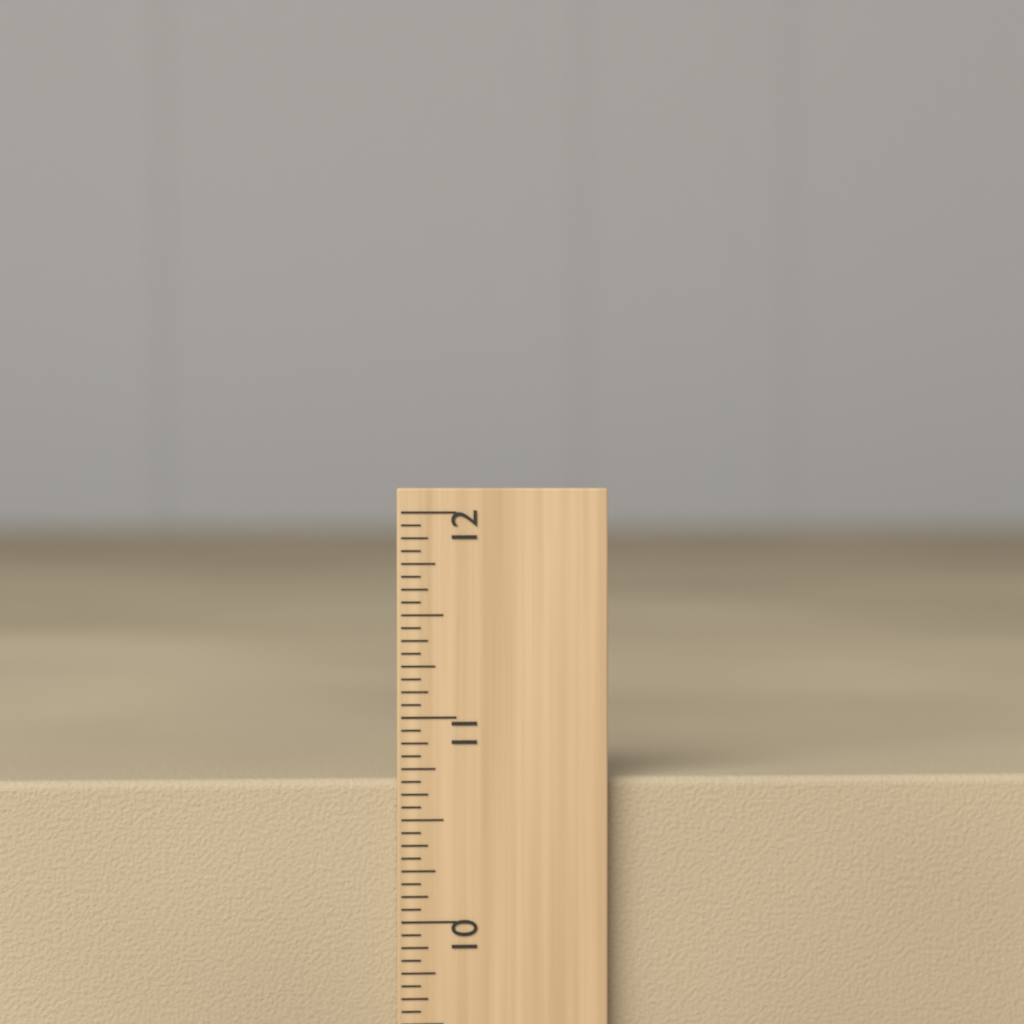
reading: 10.6875 inch
